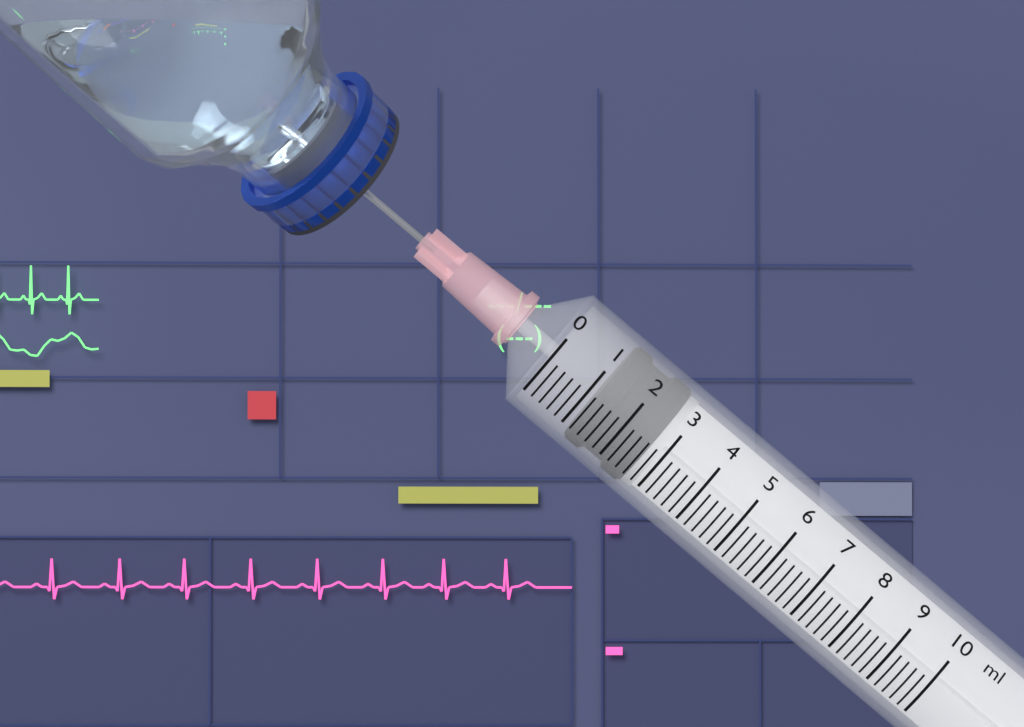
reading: 1.2 ml
